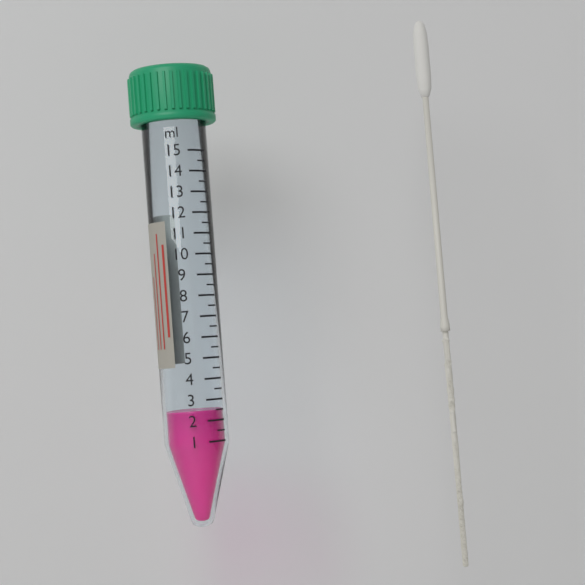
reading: 2.5 ml
